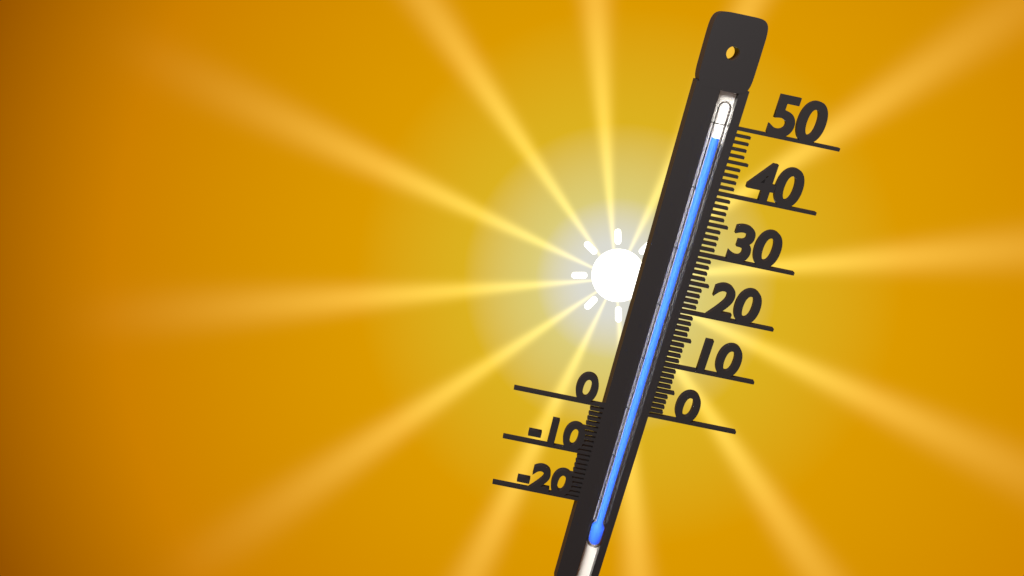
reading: 48 (no unit)
